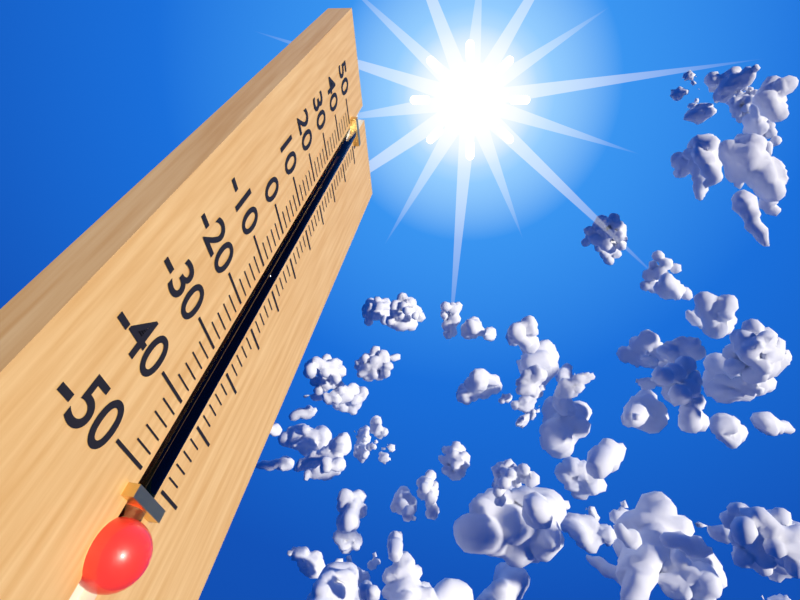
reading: 40 (no unit)
